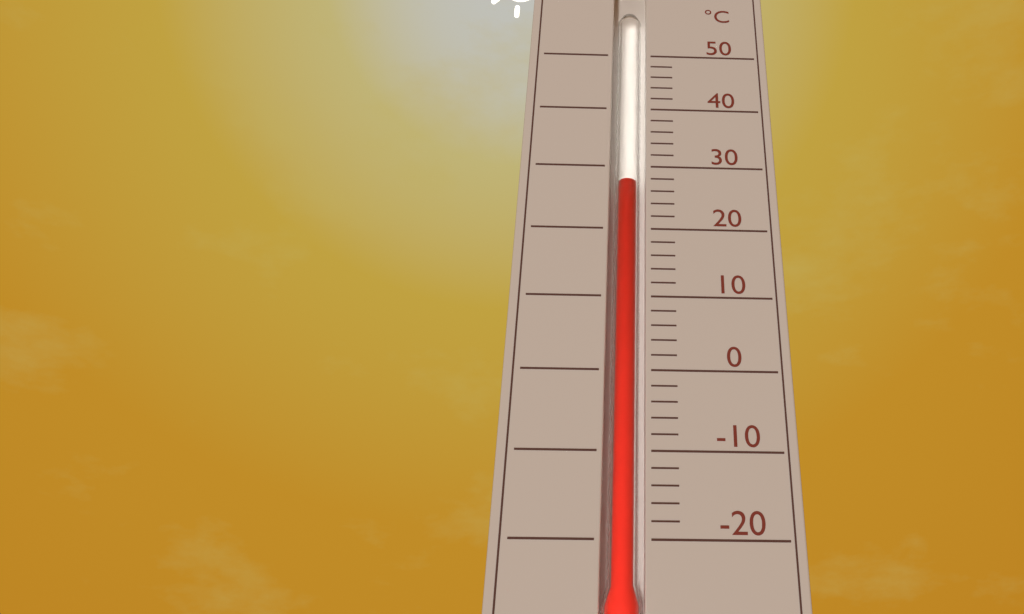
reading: 28 °C
